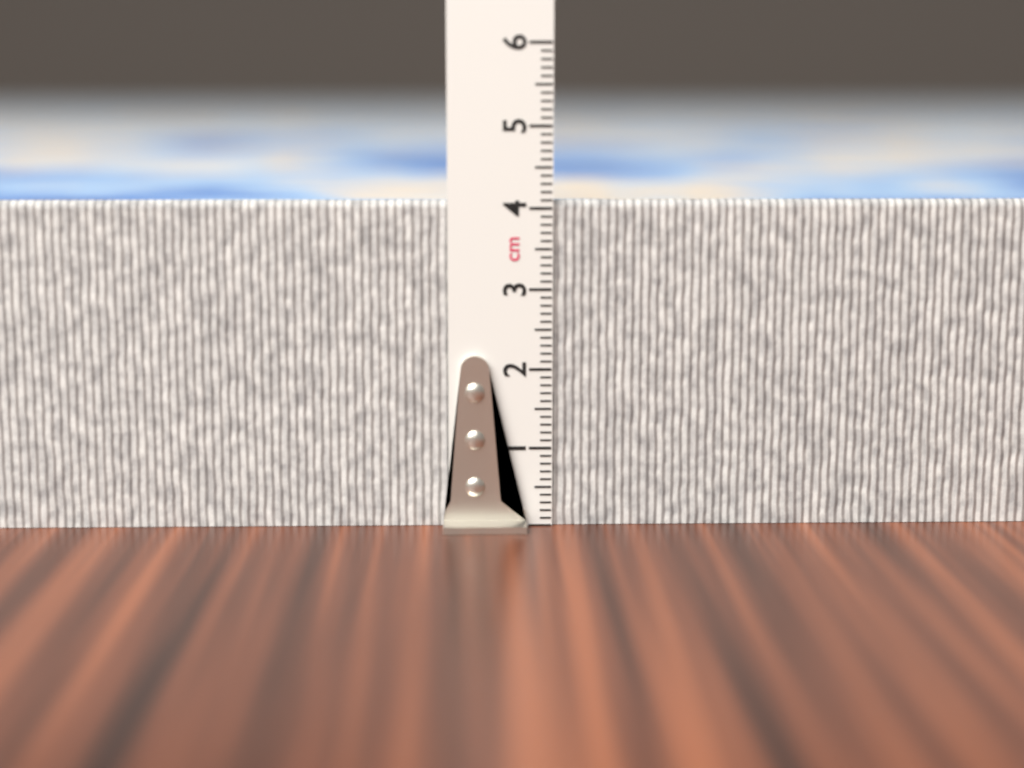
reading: 4.1 cm
